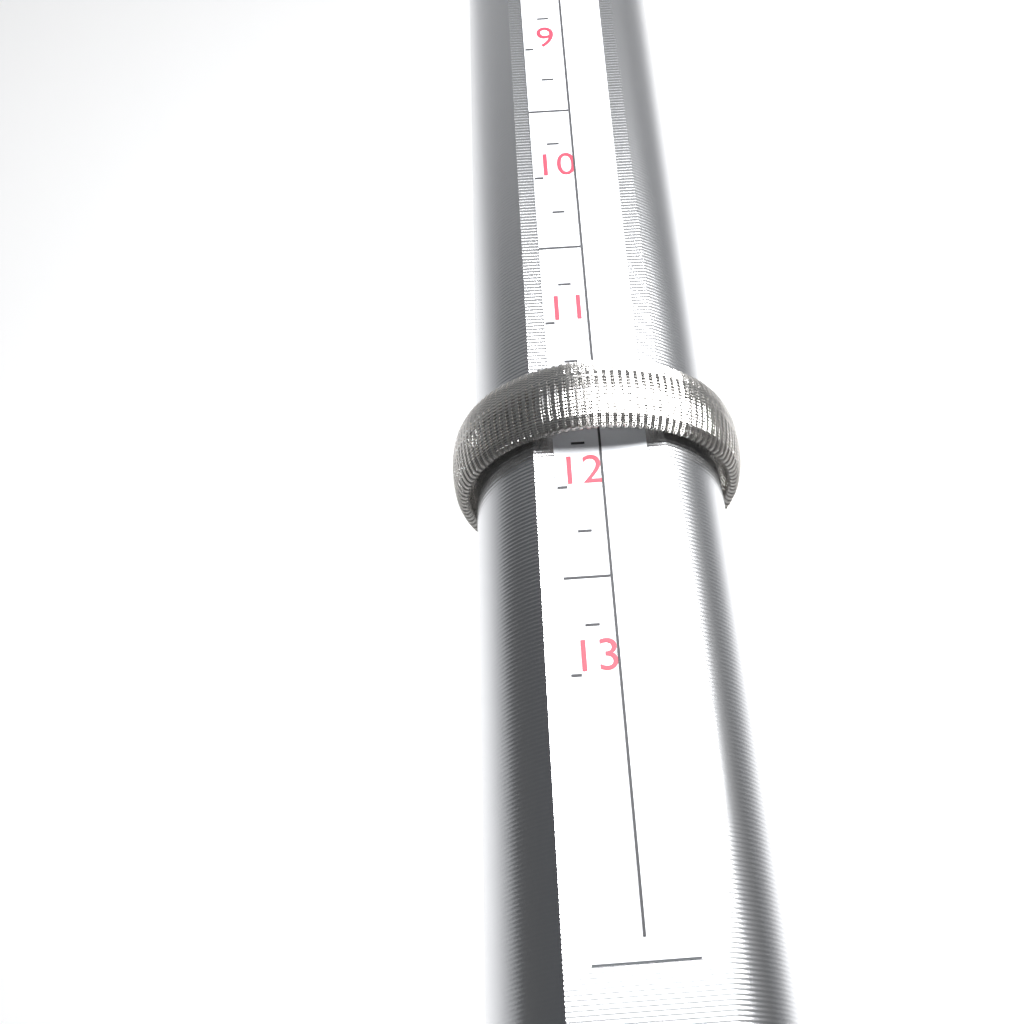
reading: 11.75 (no unit)
